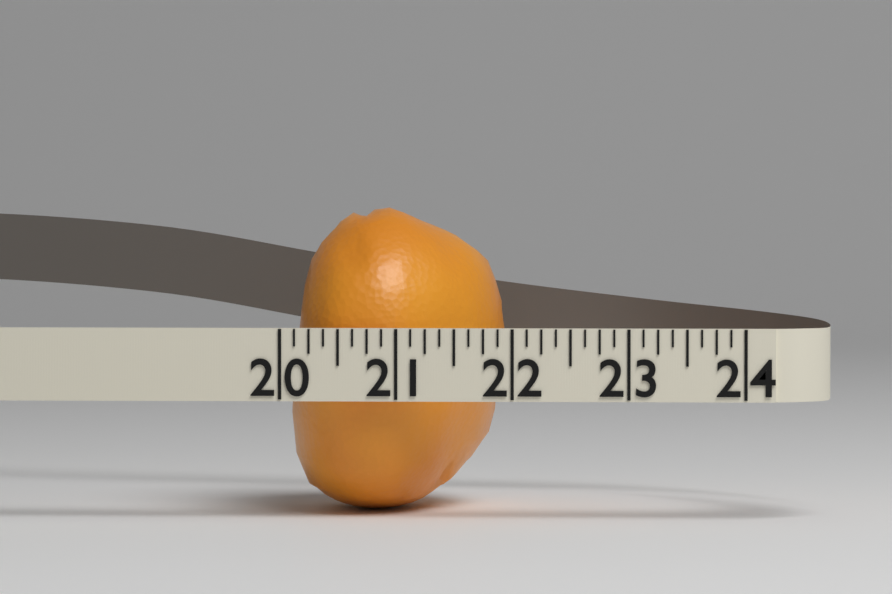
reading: 21.875 (no unit)
